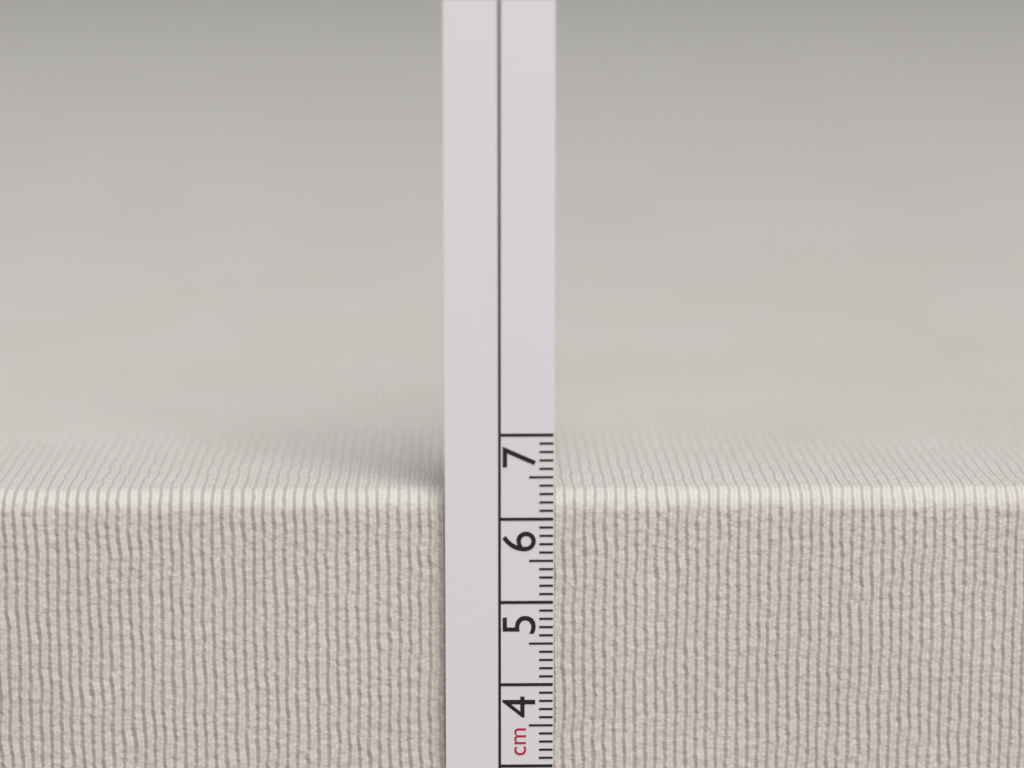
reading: 6.3 cm
